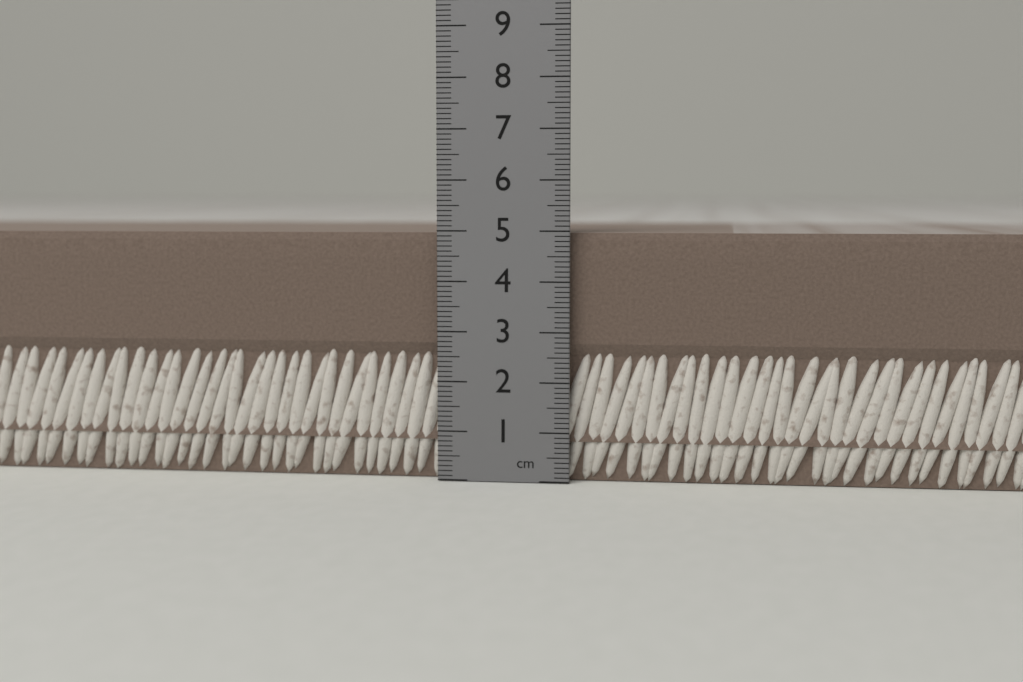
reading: 5.0 cm
